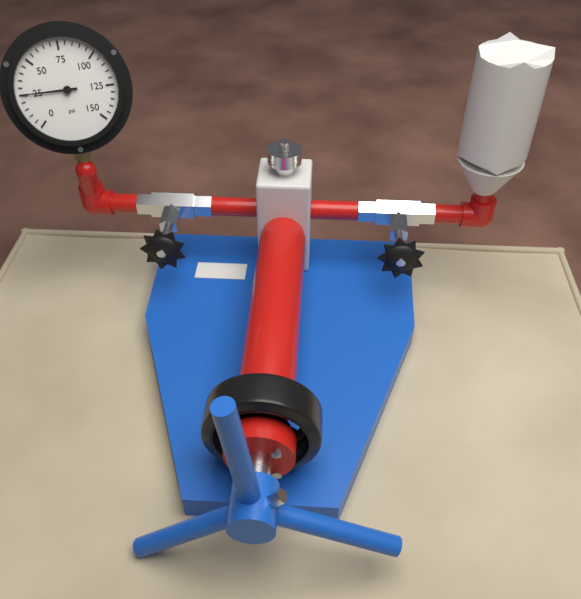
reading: 25 psi
